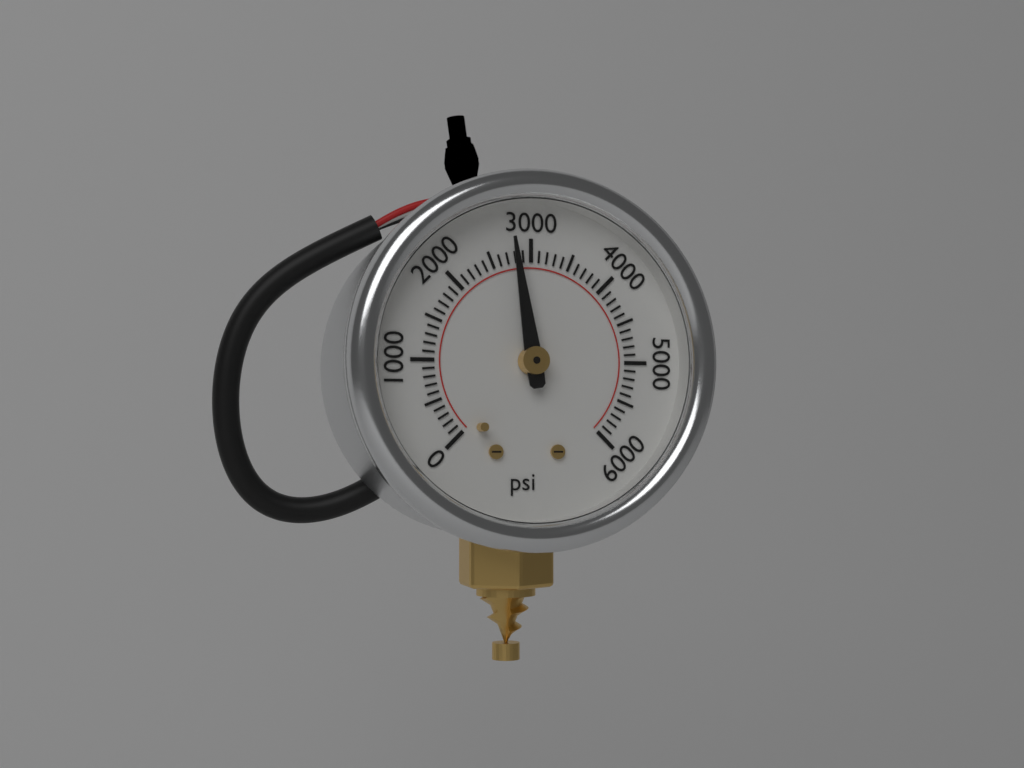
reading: 2800 psi
